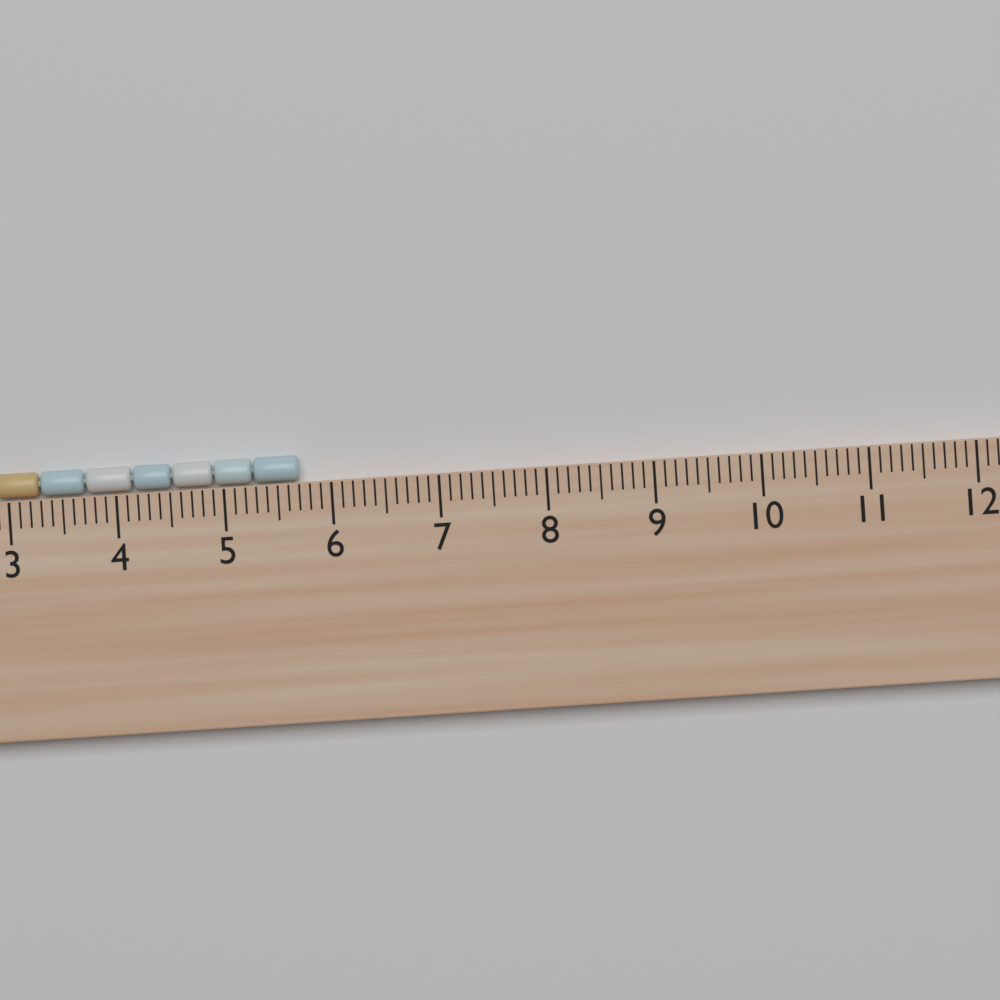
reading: 5.7 cm
